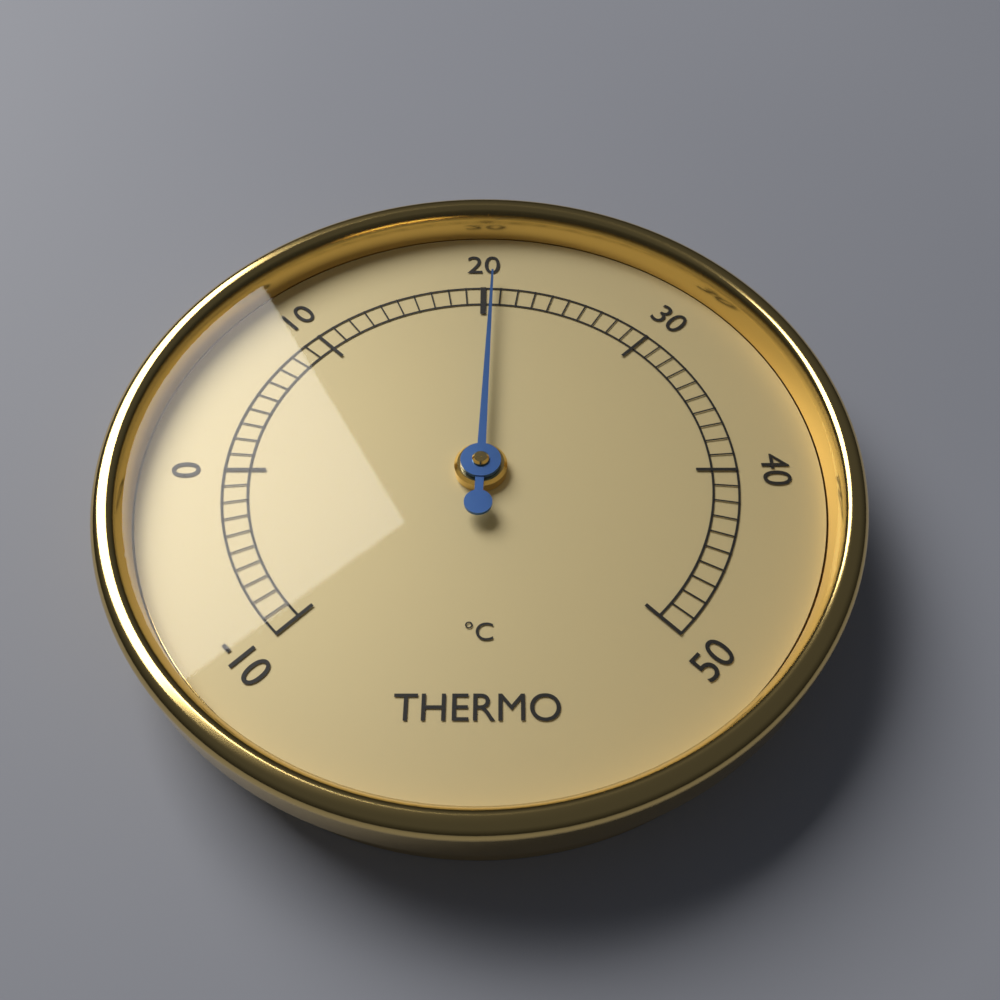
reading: 20.5 °C
